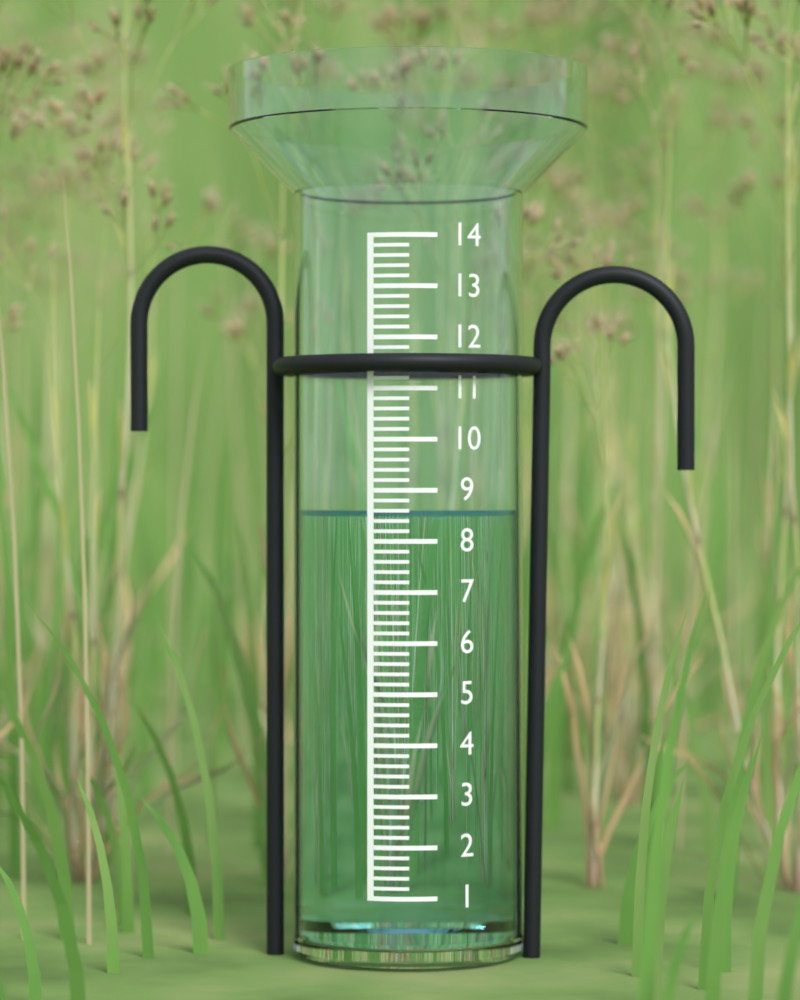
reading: 8.6 (no unit)
